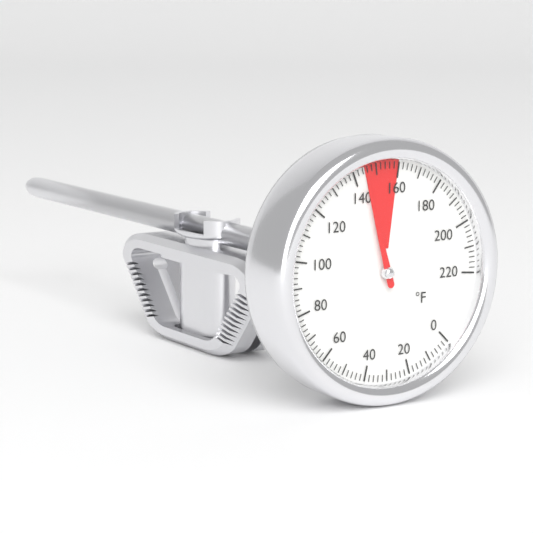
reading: 144 °F
